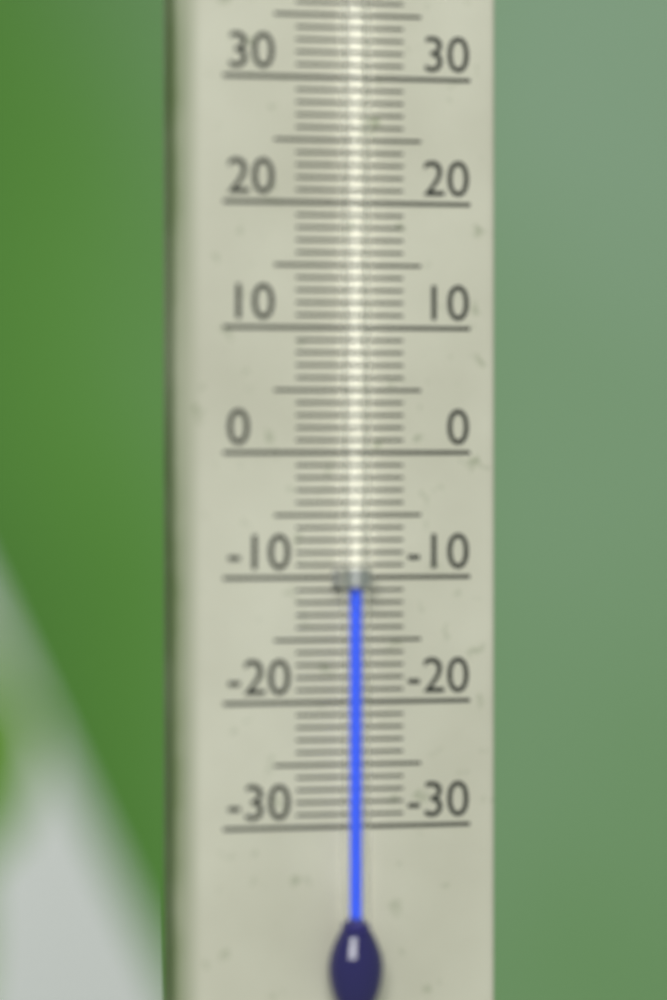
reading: -10 °C
